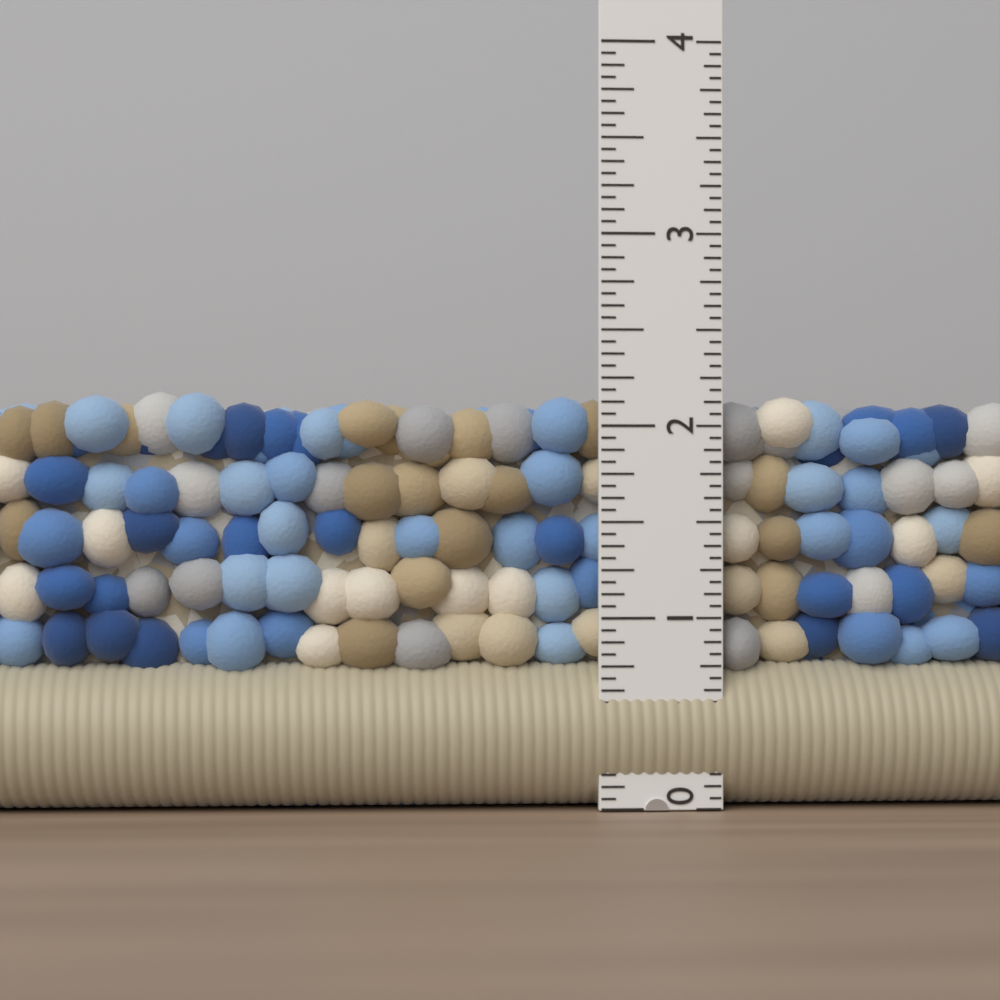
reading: 2.1875 in
